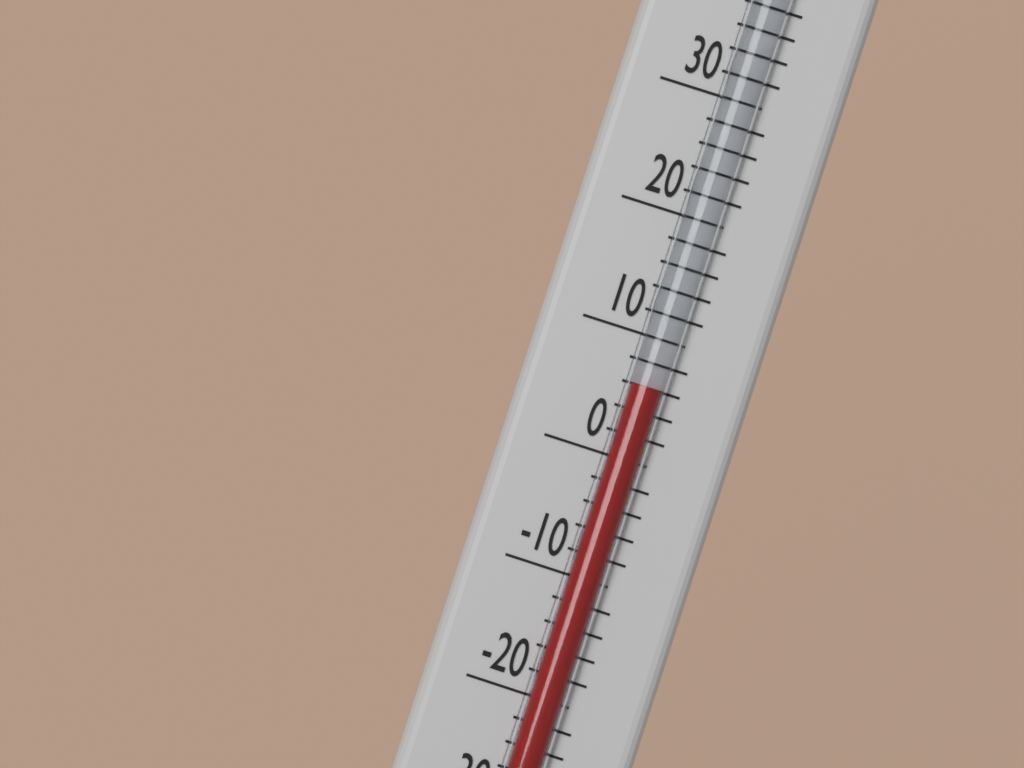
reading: 6 °F
